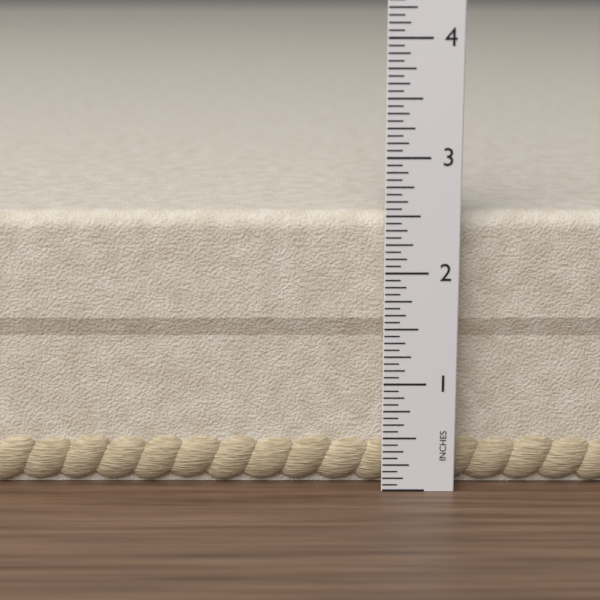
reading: 2.5000 in
